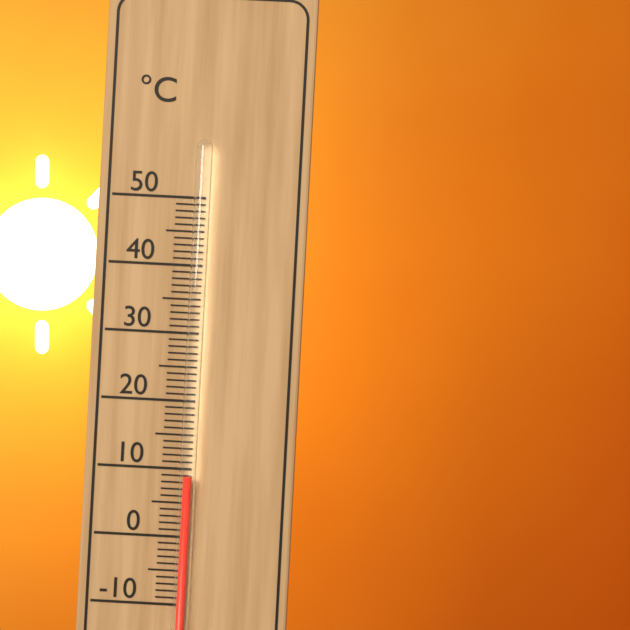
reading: 9 °C
